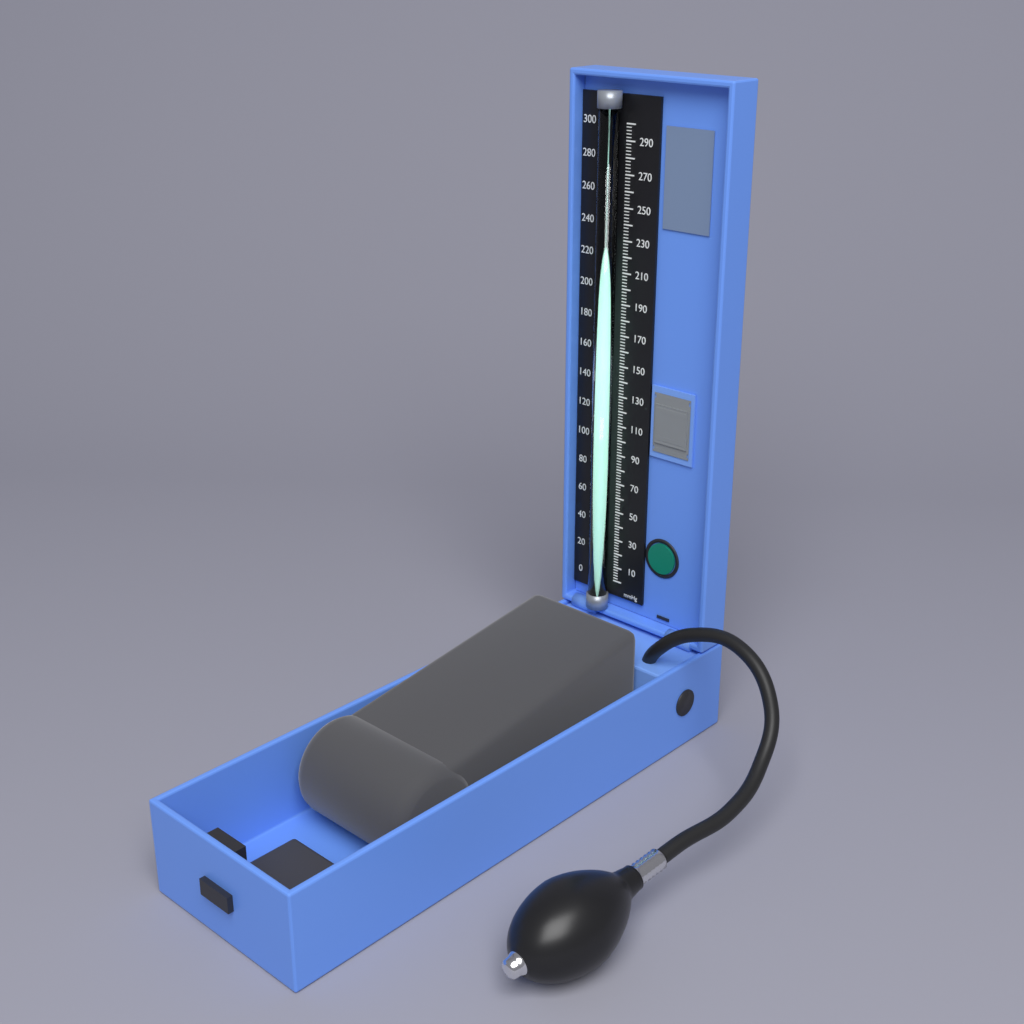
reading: 232 mmHg
